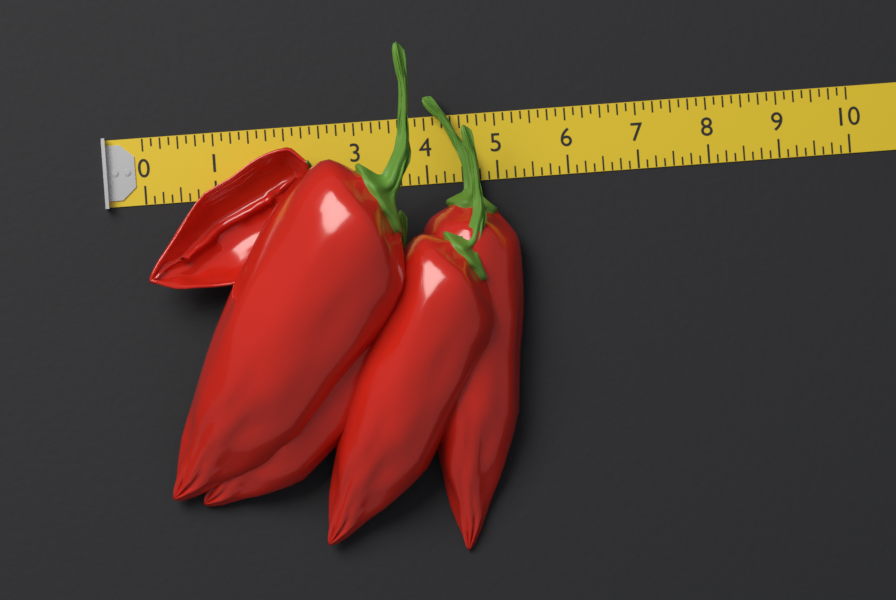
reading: 5.250 (no unit)
